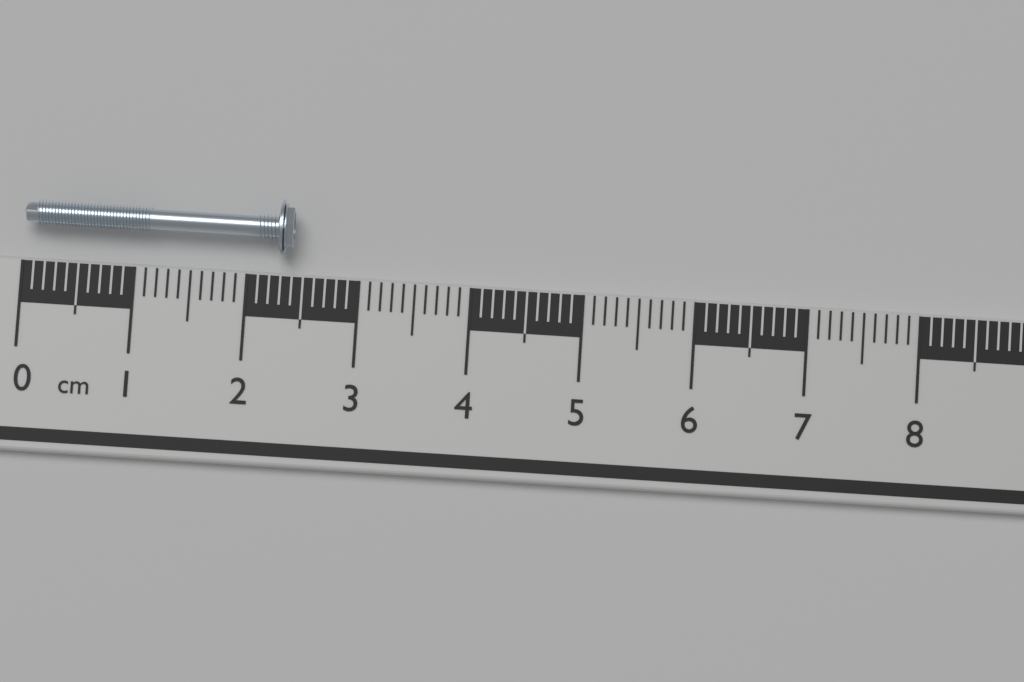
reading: 2.4 cm
